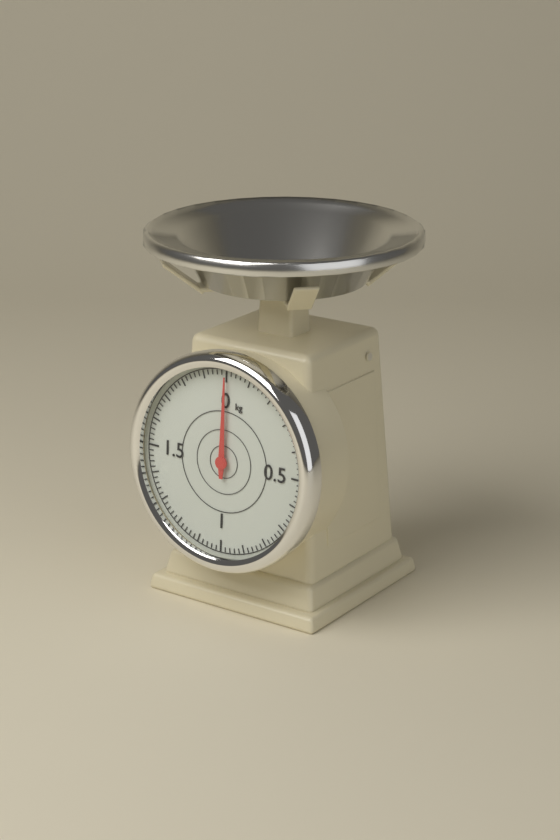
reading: 0.00 kg
